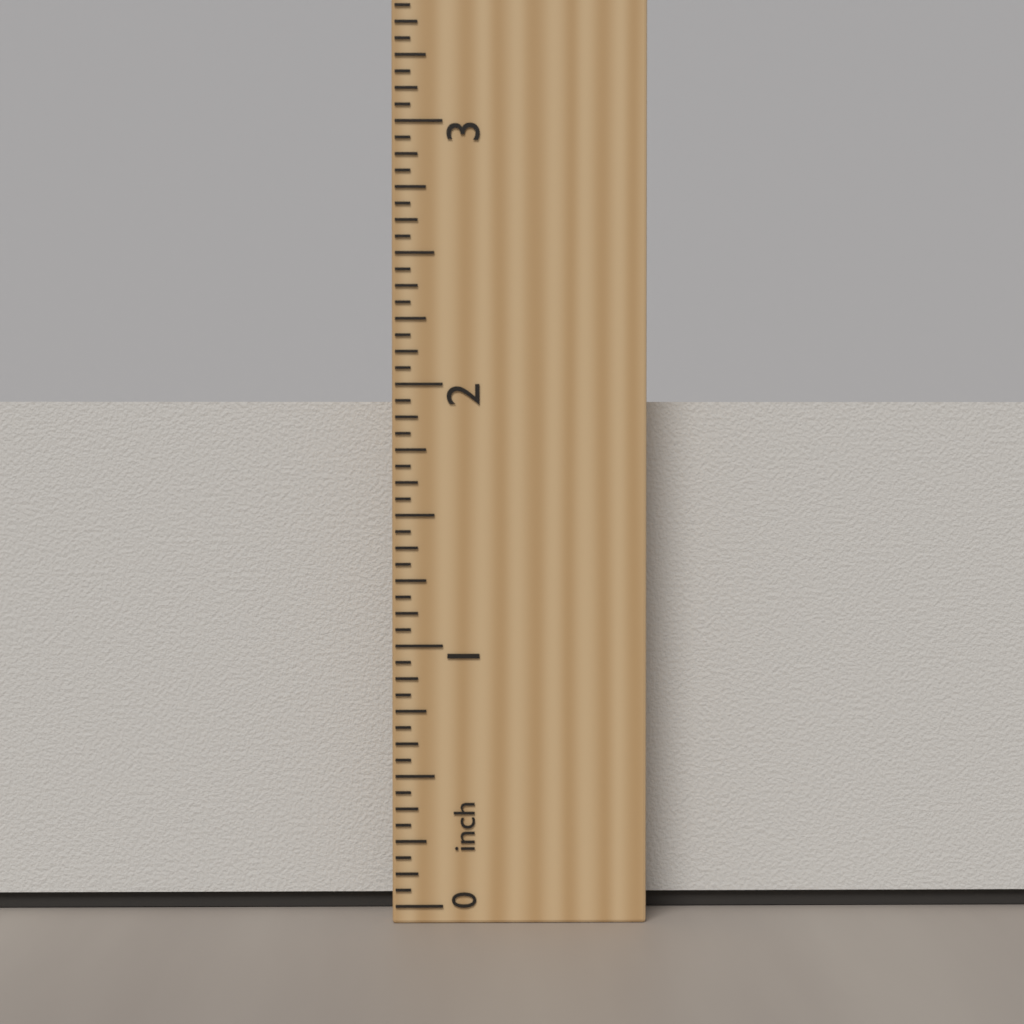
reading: 1.9375 inch
